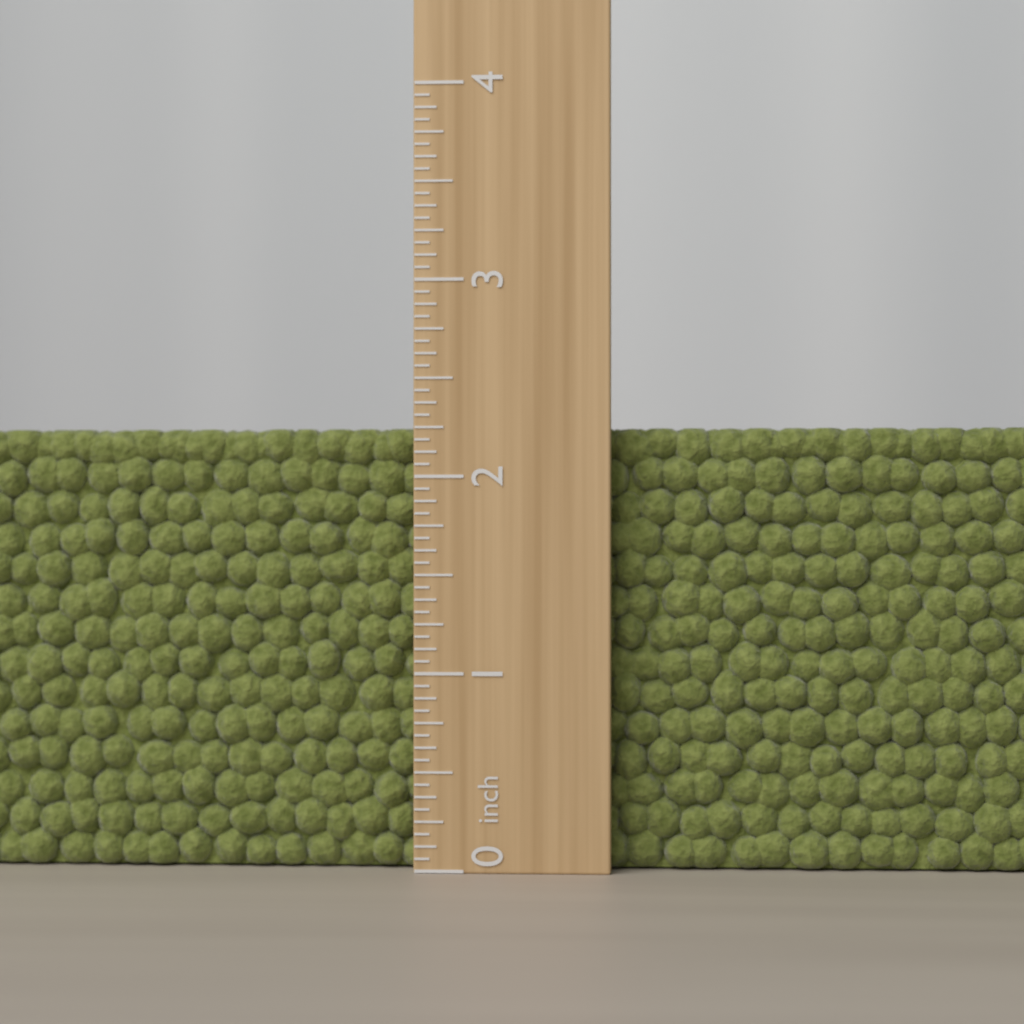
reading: 2.2500 inch
